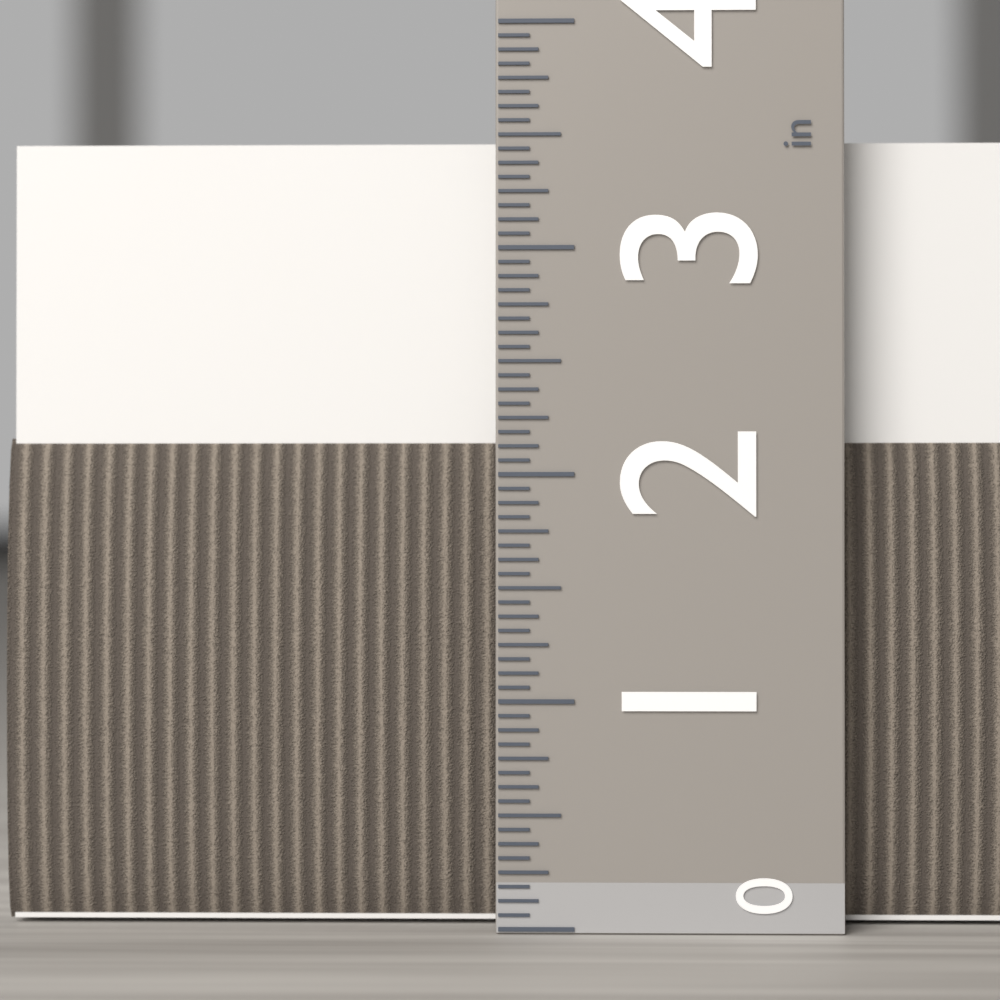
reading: 3.5000 in
